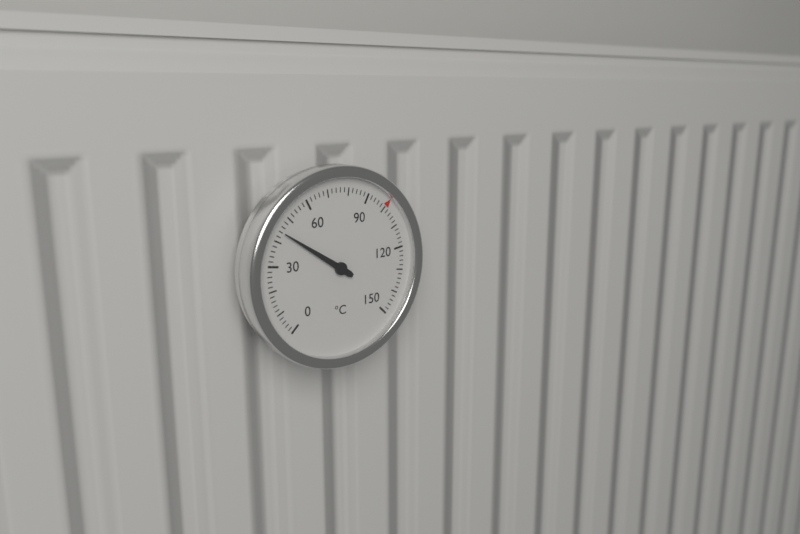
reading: 44 °C
